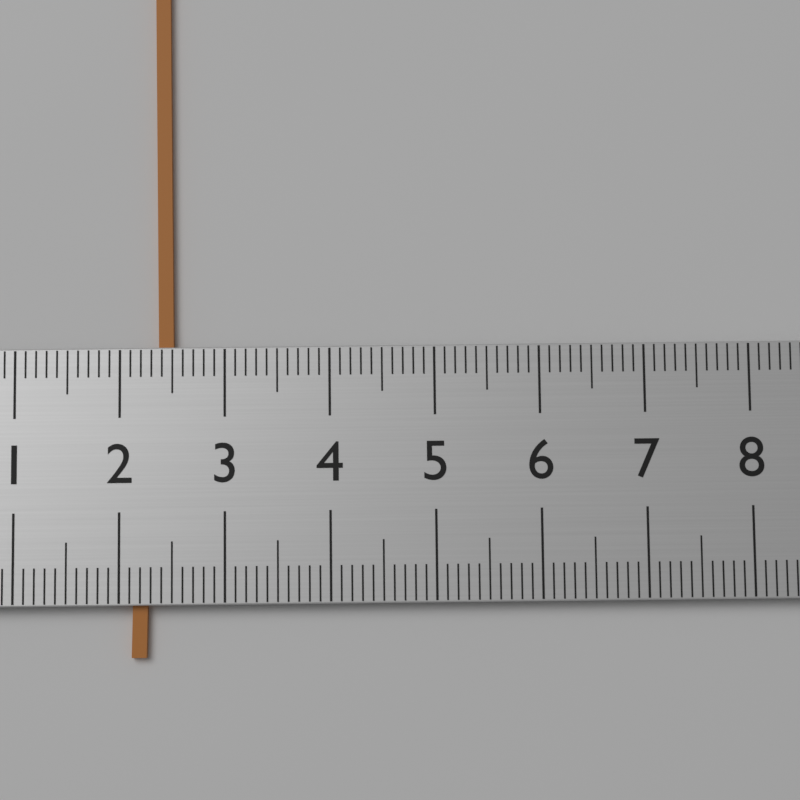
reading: 2.5 (no unit)
